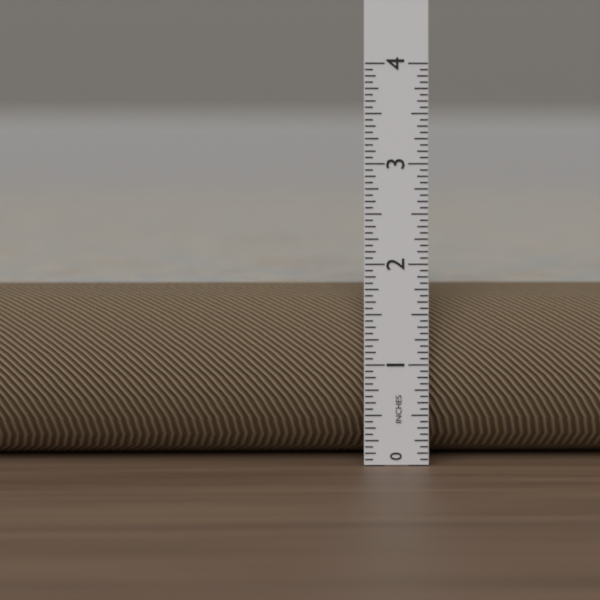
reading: 1.7500 in
